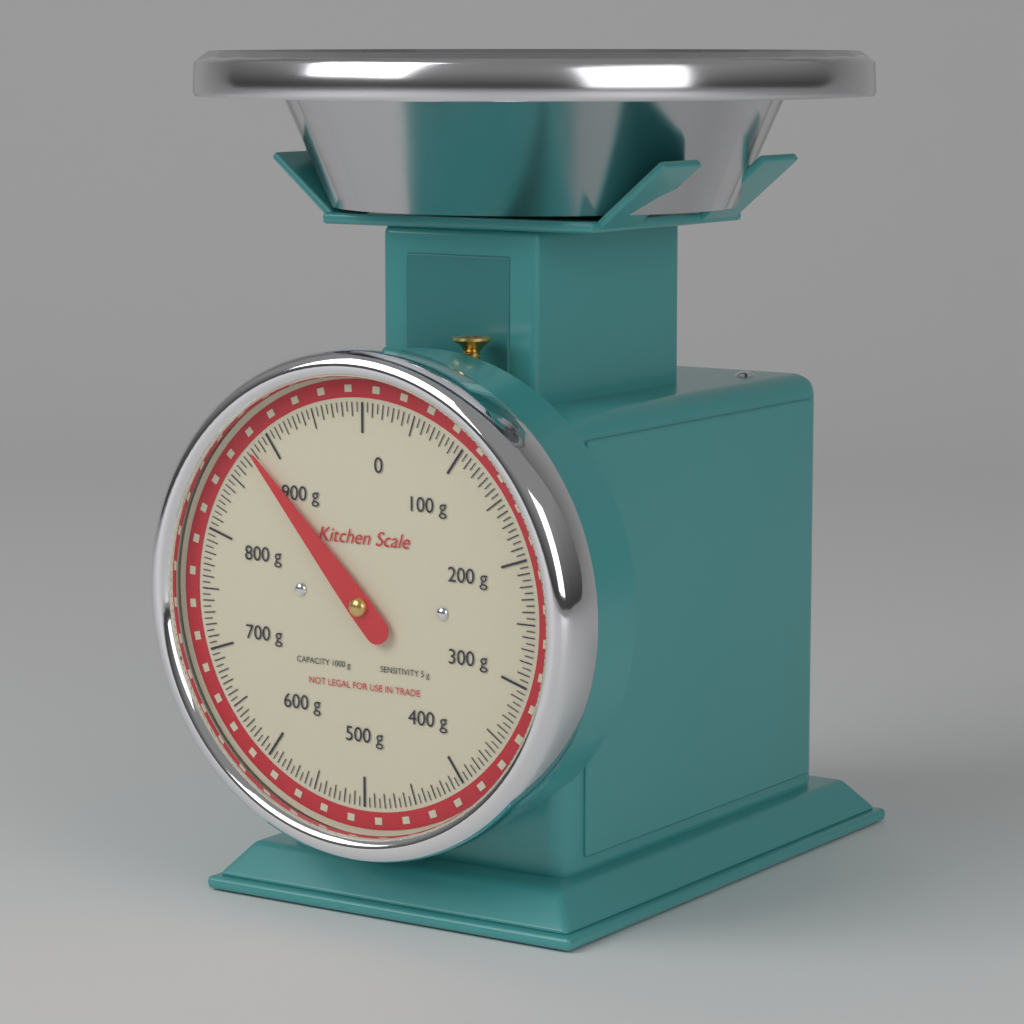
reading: 880 g
